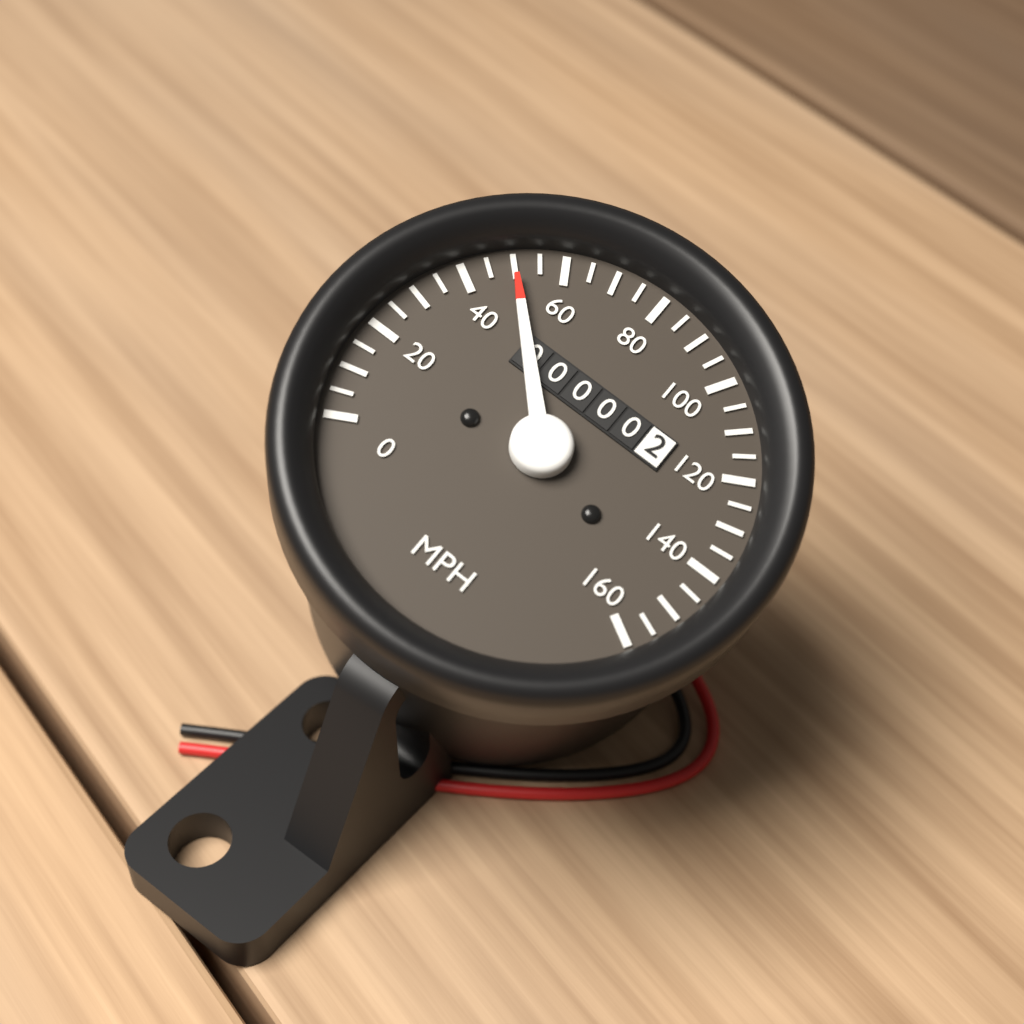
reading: 50 MPH
